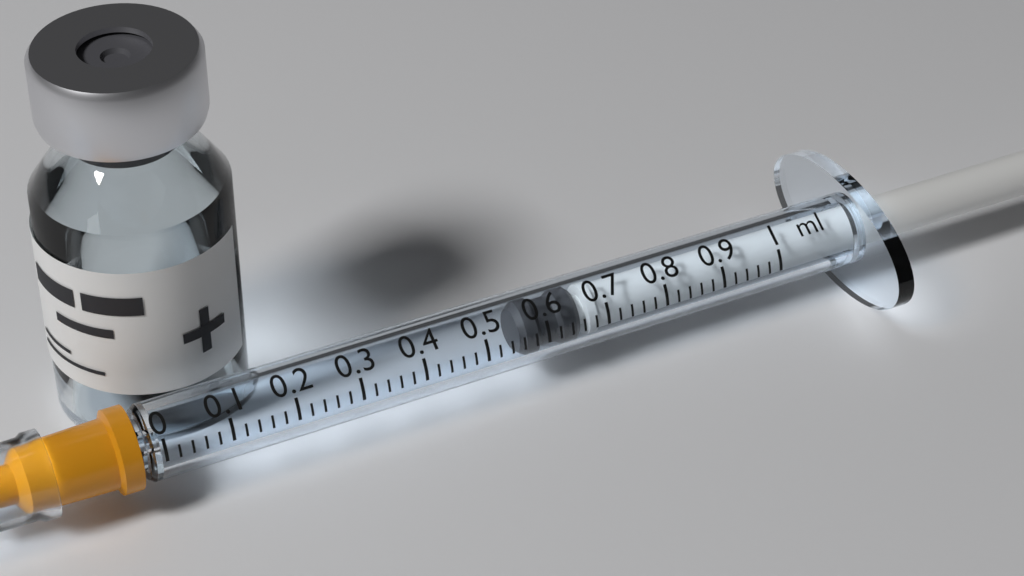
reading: 0.56 ml
